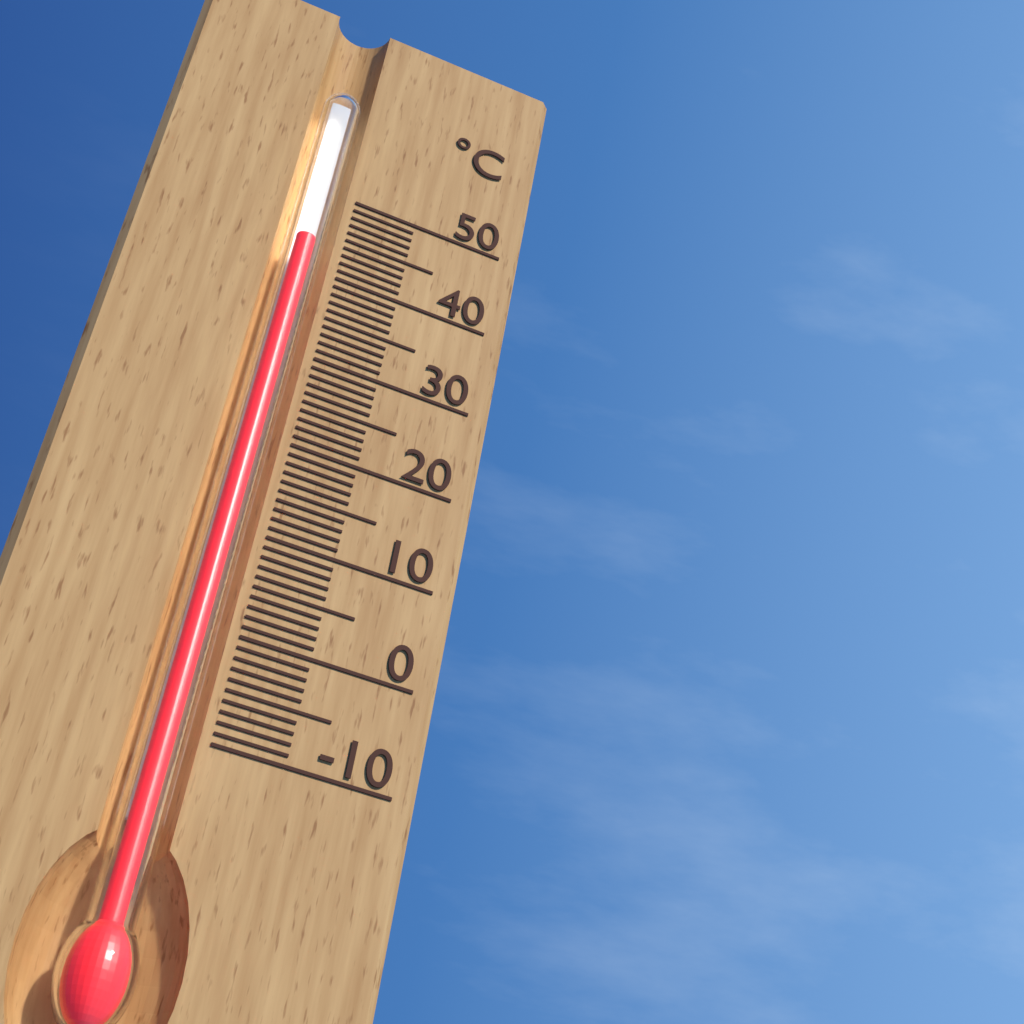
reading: 43 °C
